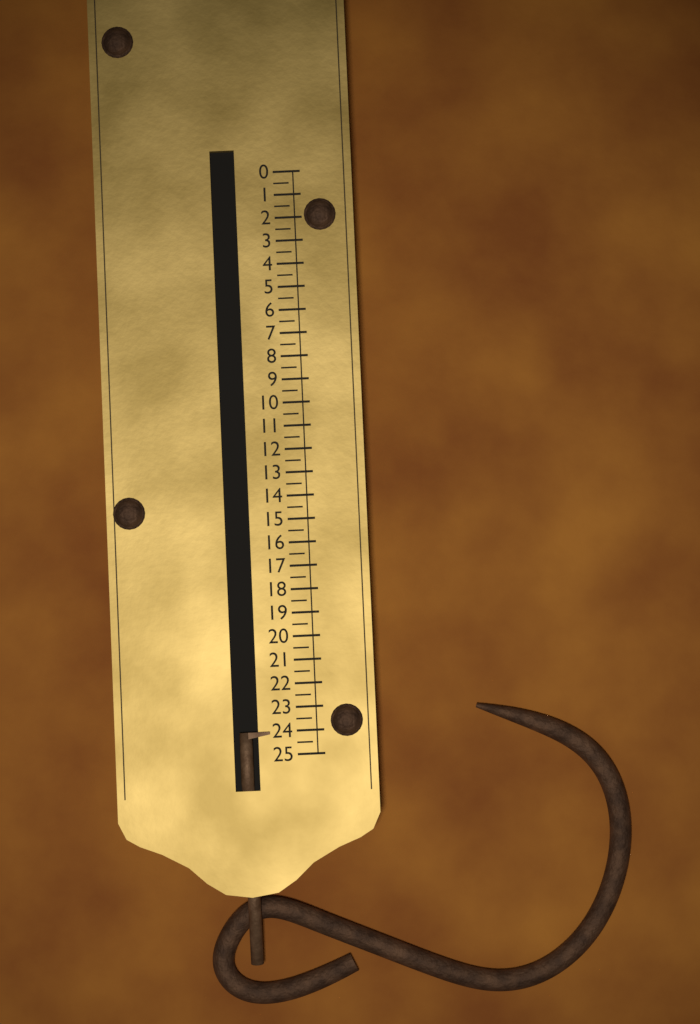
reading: 24.0 (no unit)
